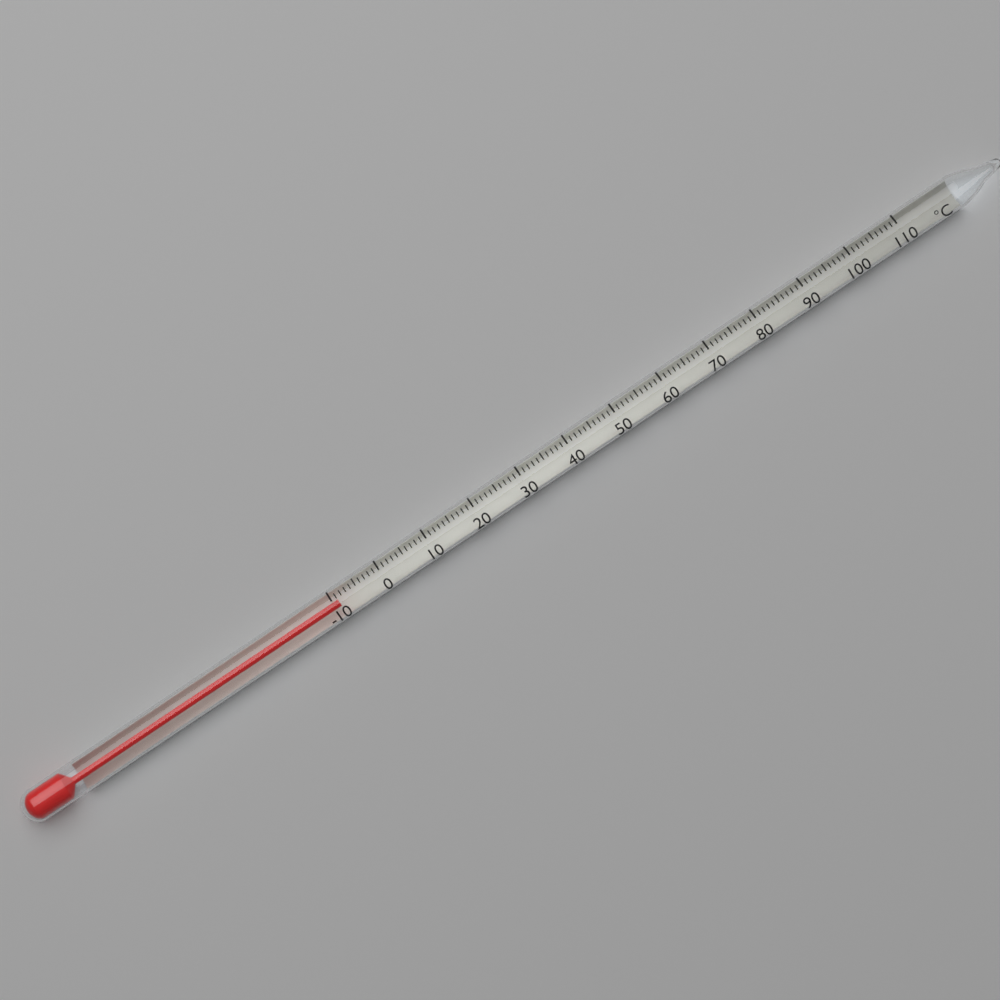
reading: -9 °C
